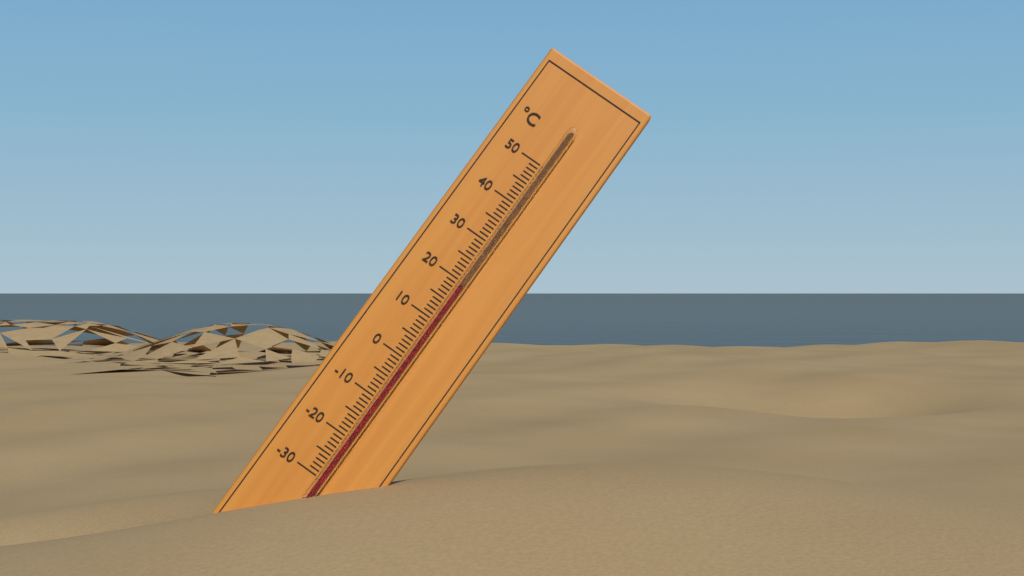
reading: 19 °C
